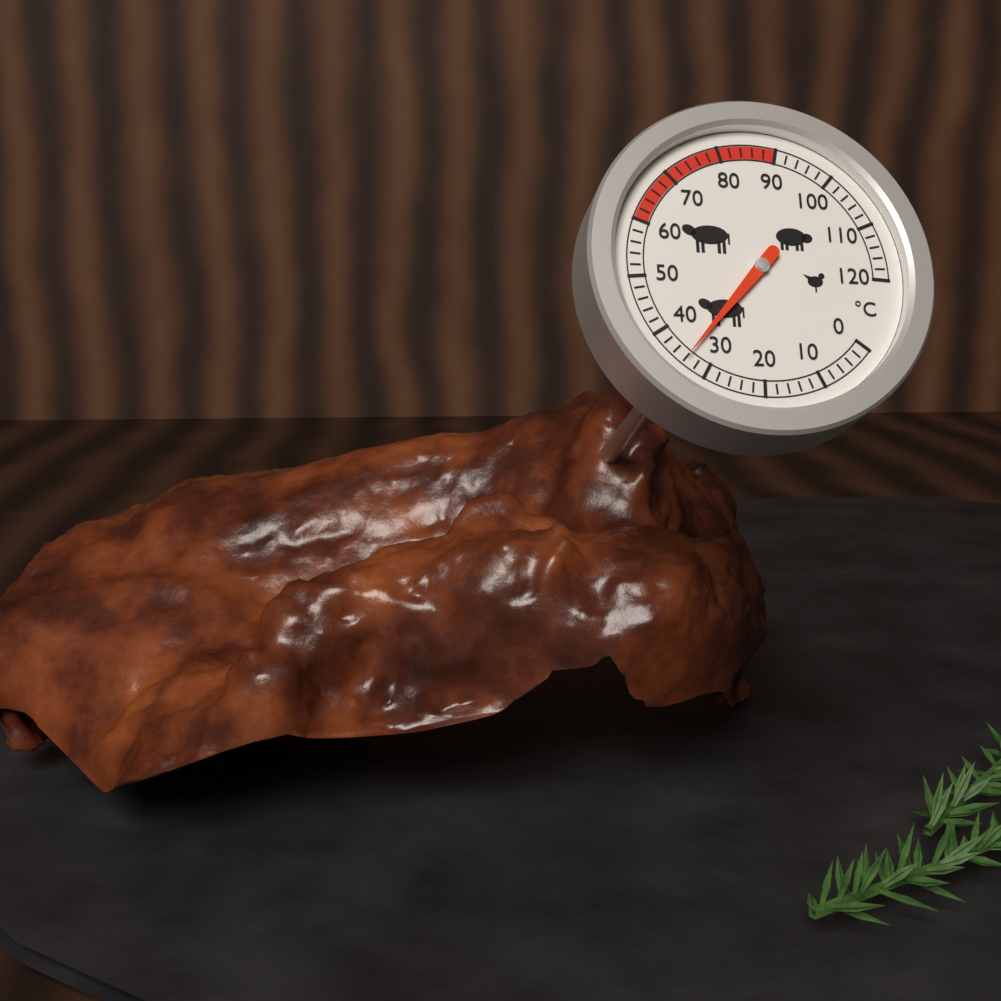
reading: 34 °C
